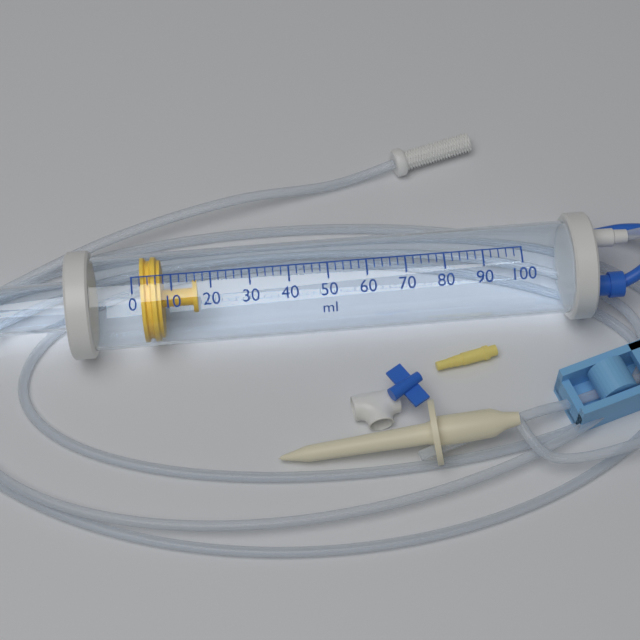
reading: 2 ml
